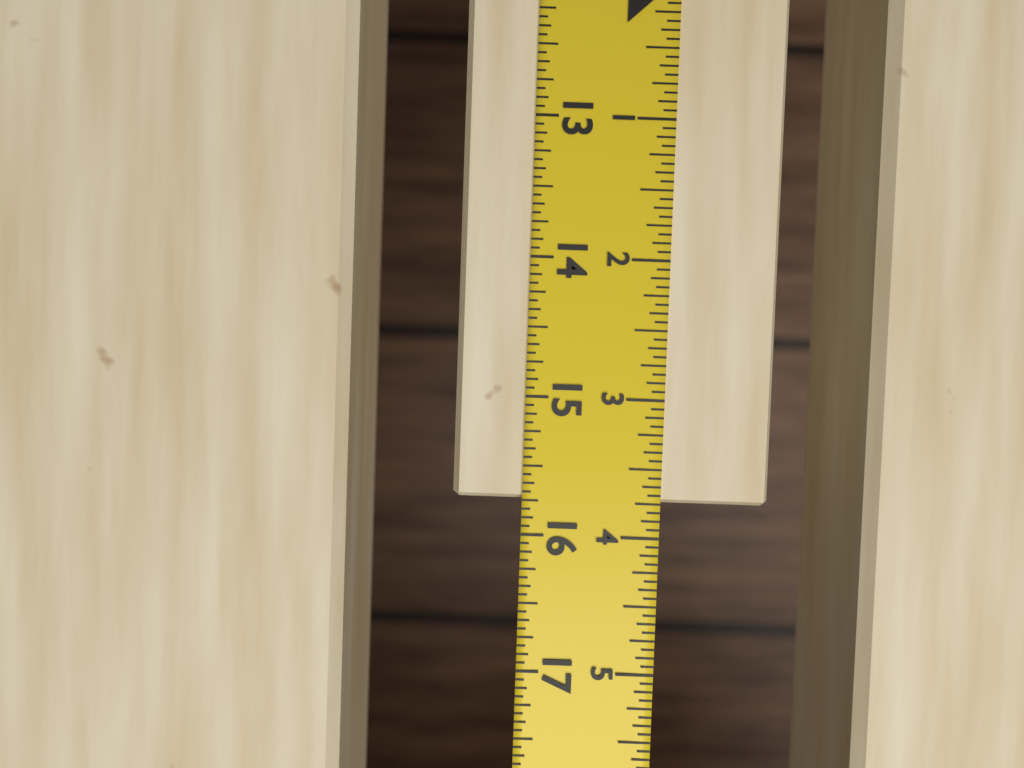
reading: 15.7500 in
